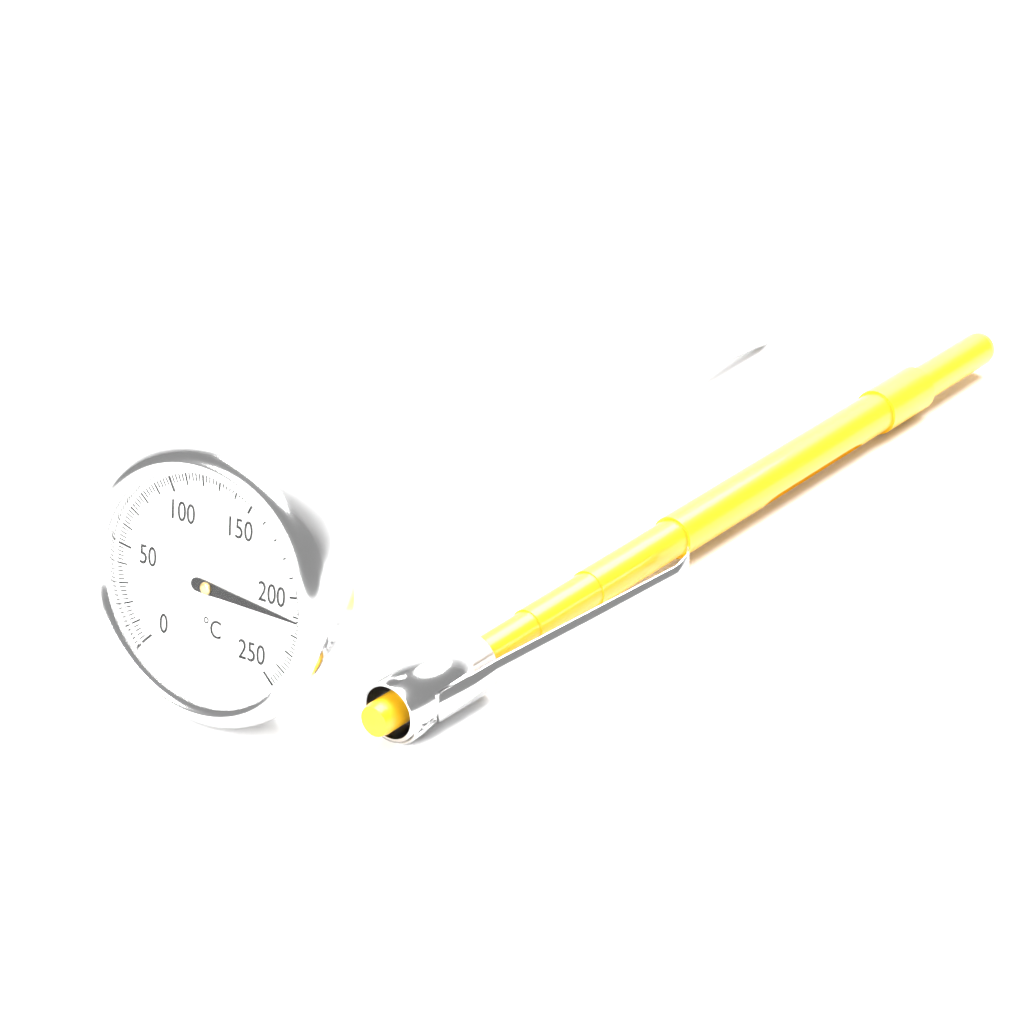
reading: 212 °C
